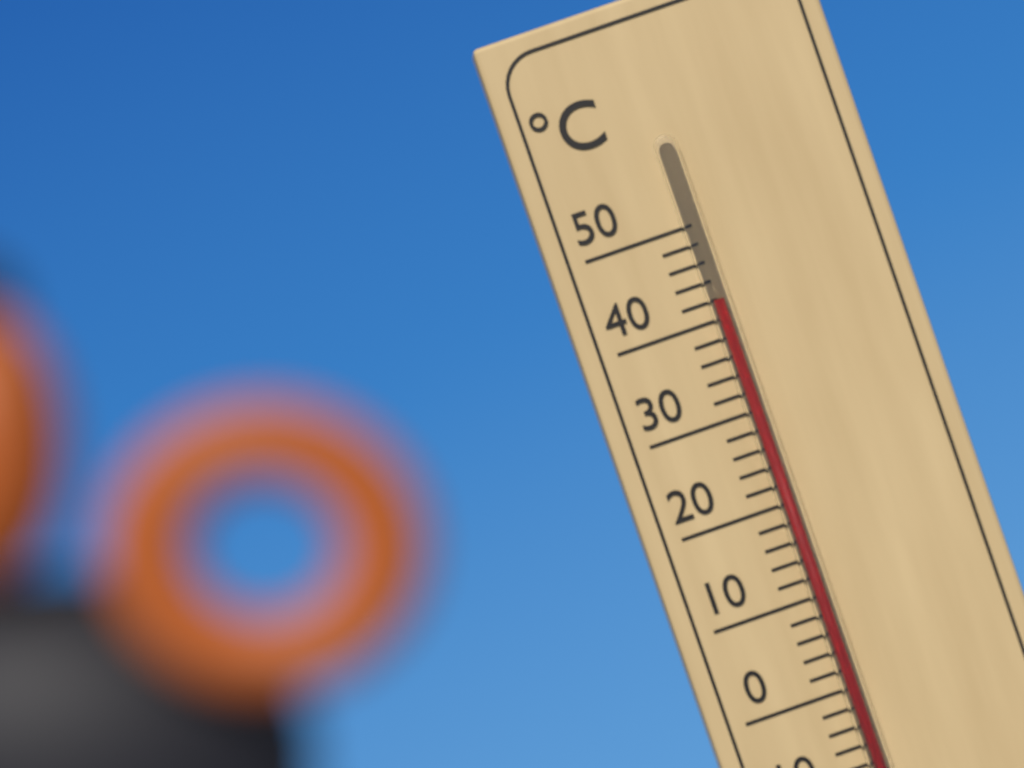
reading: 42 °C
